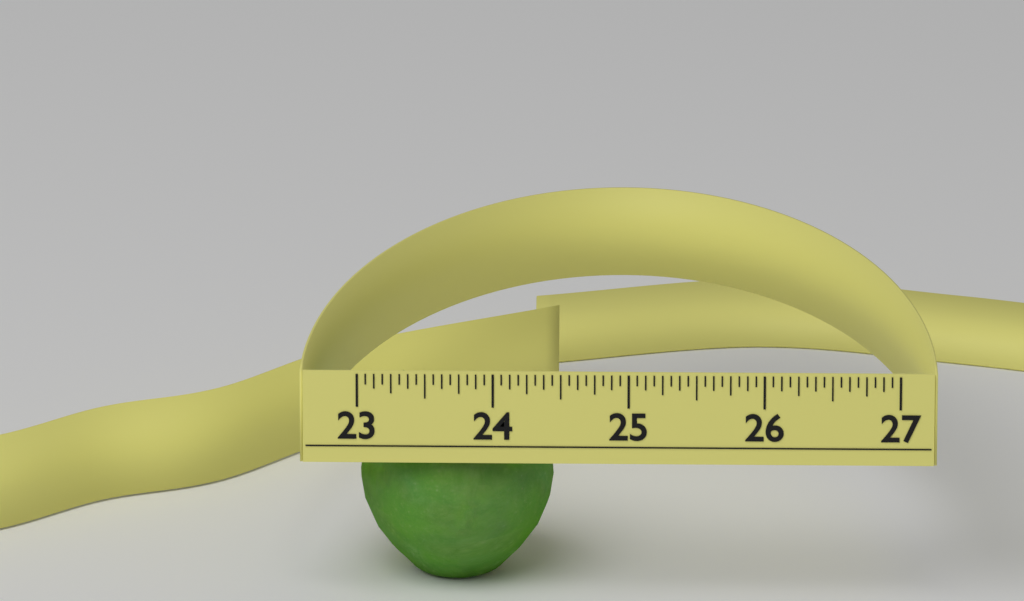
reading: 24.4375 (no unit)
